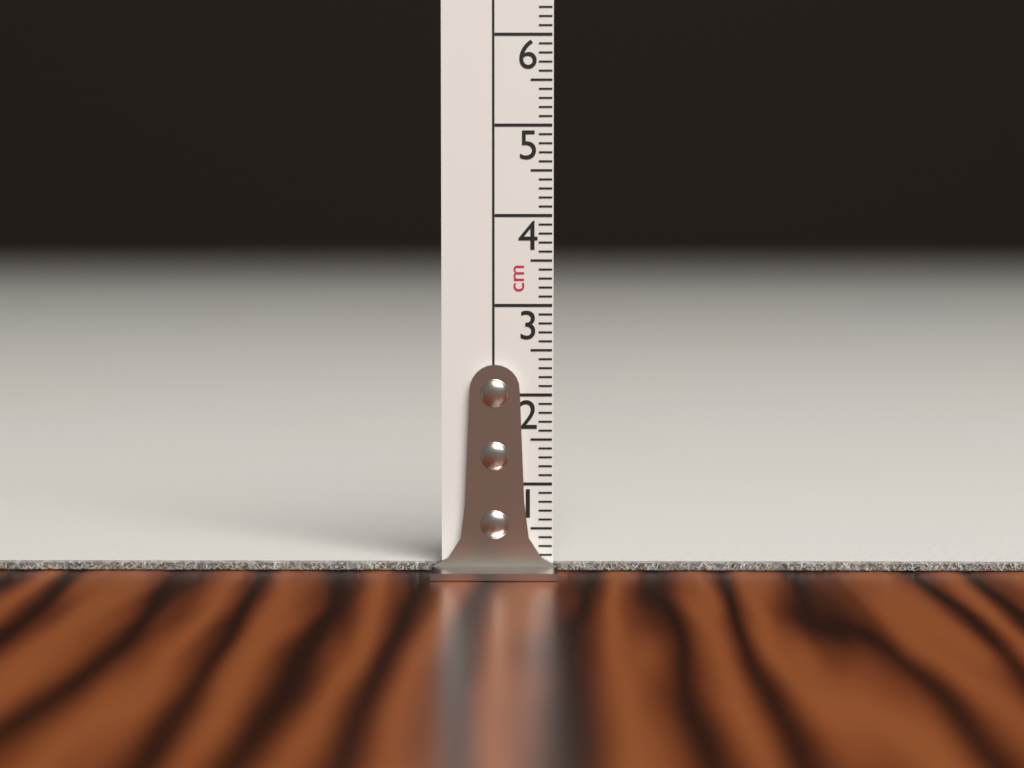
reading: 0.1 cm
